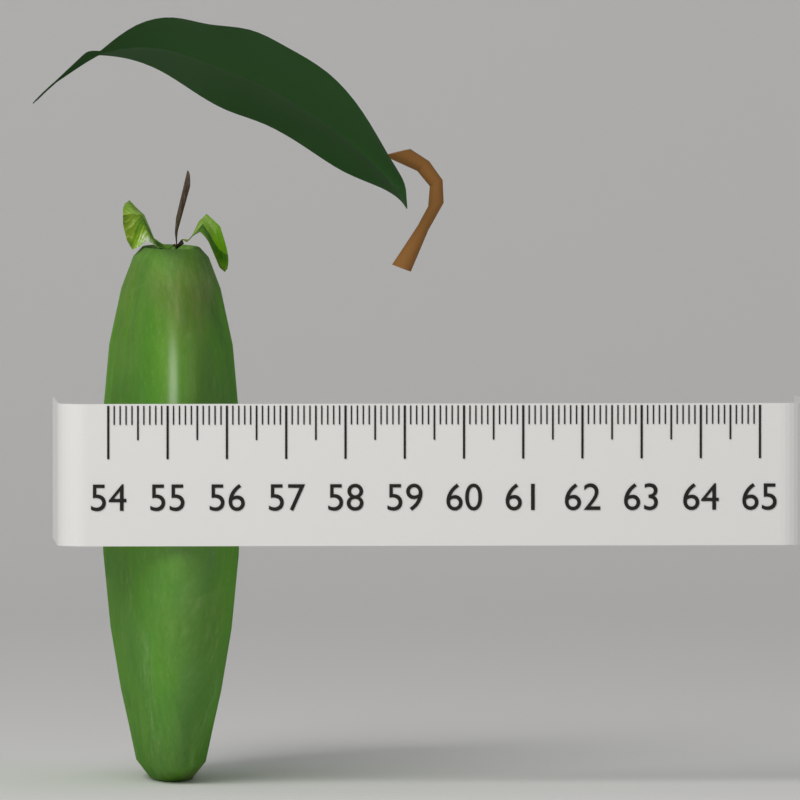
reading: 56.4 (no unit)
